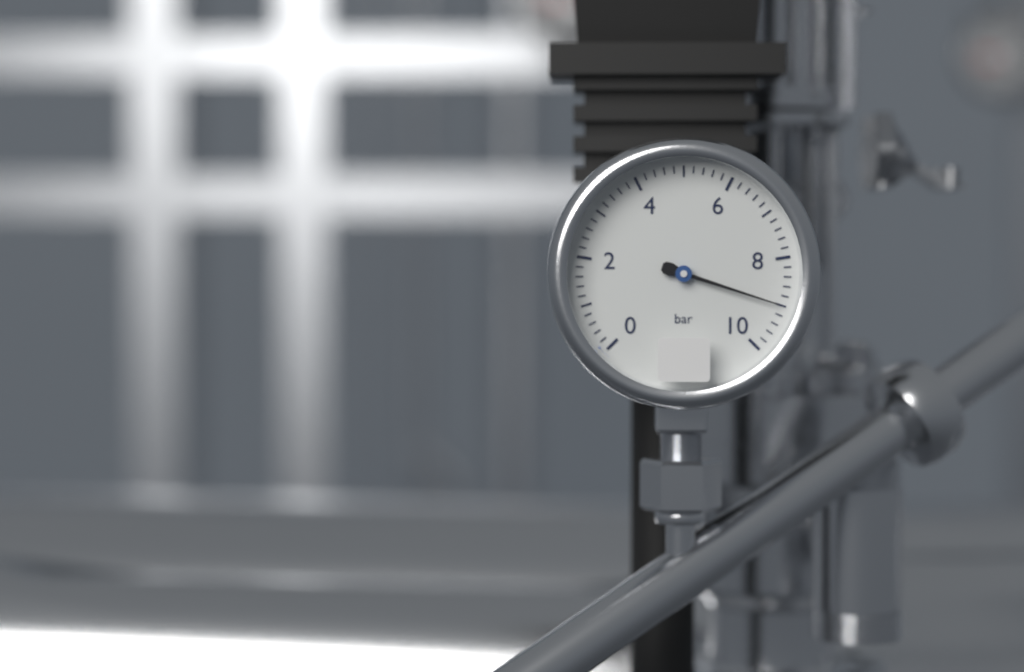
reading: 9.0 bar
